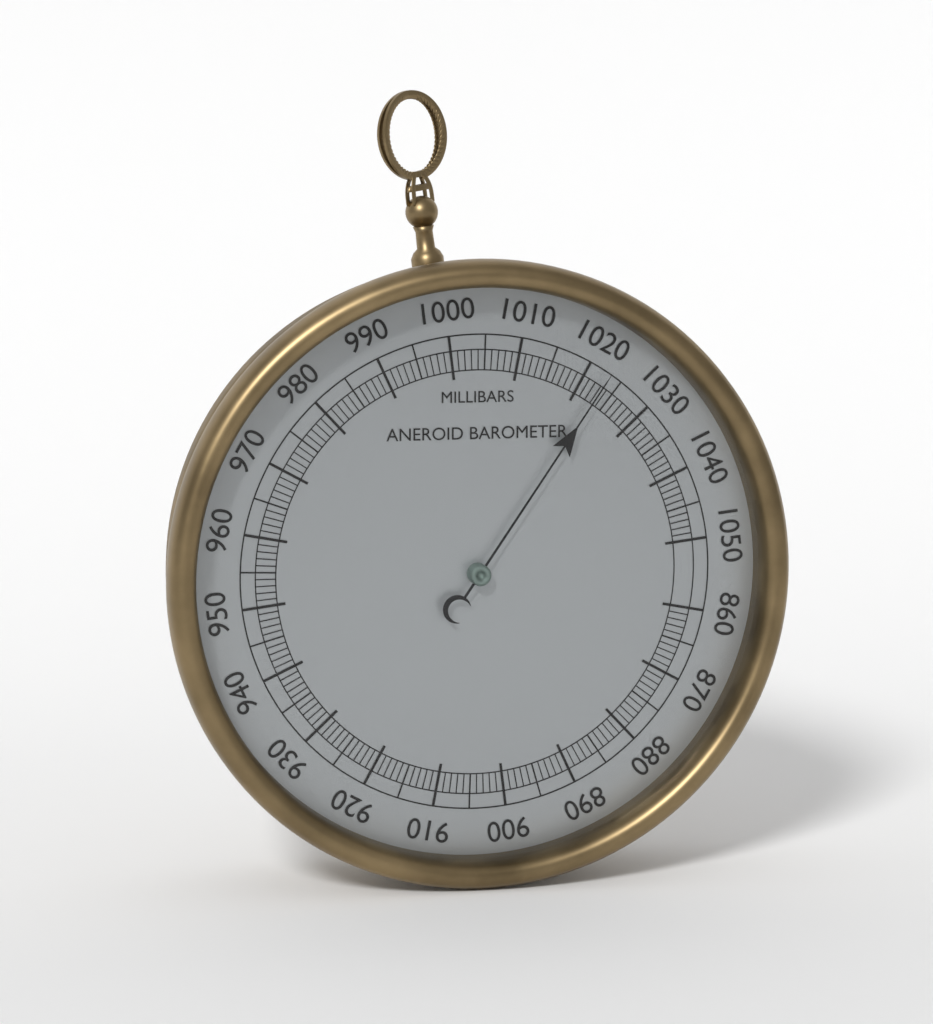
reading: 1023 mbar
